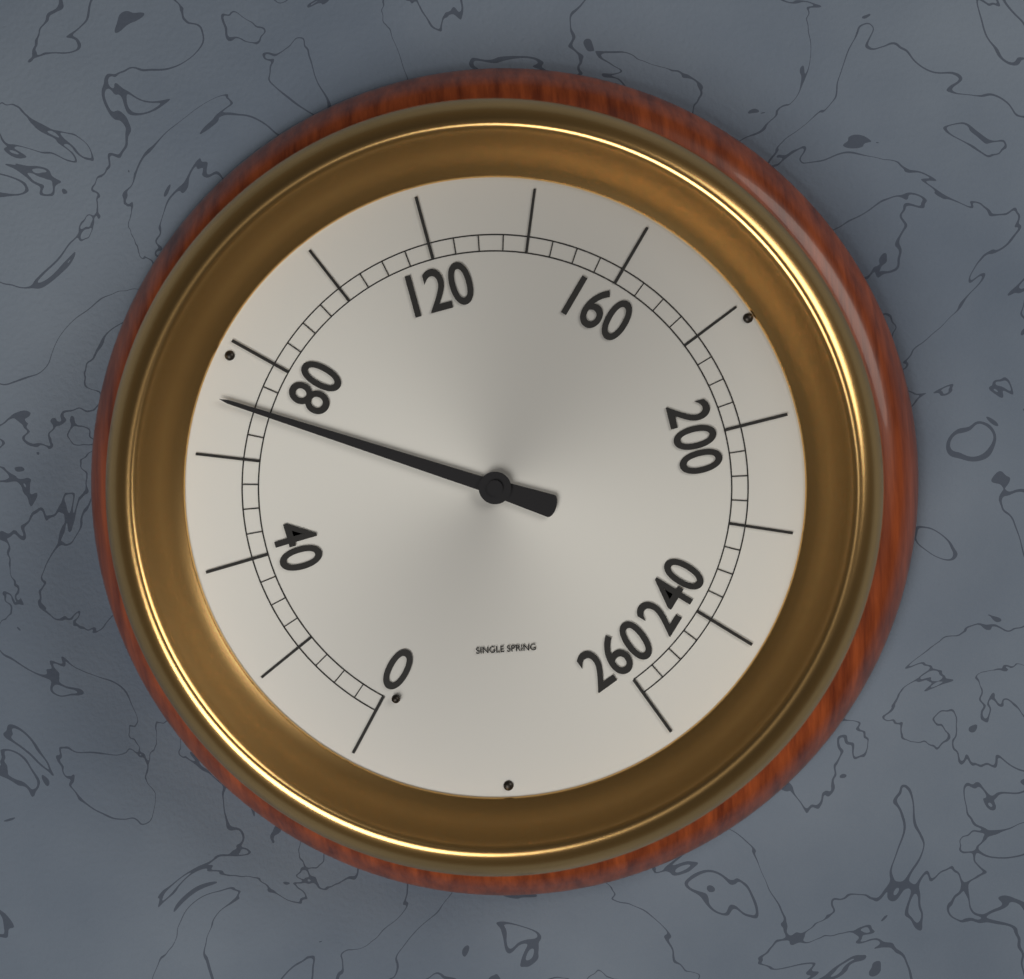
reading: 70 (no unit)
